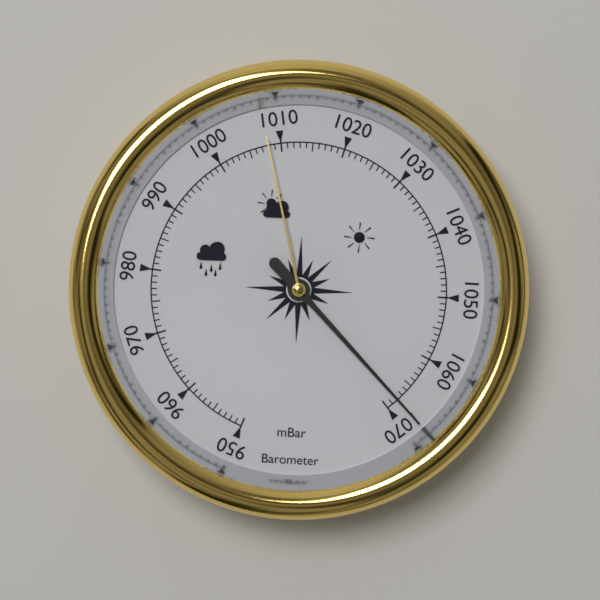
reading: 1068 mbar
